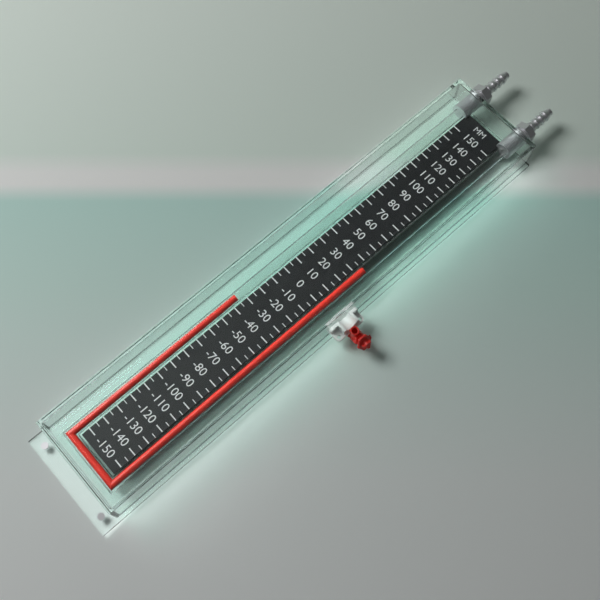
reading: 35 mm
